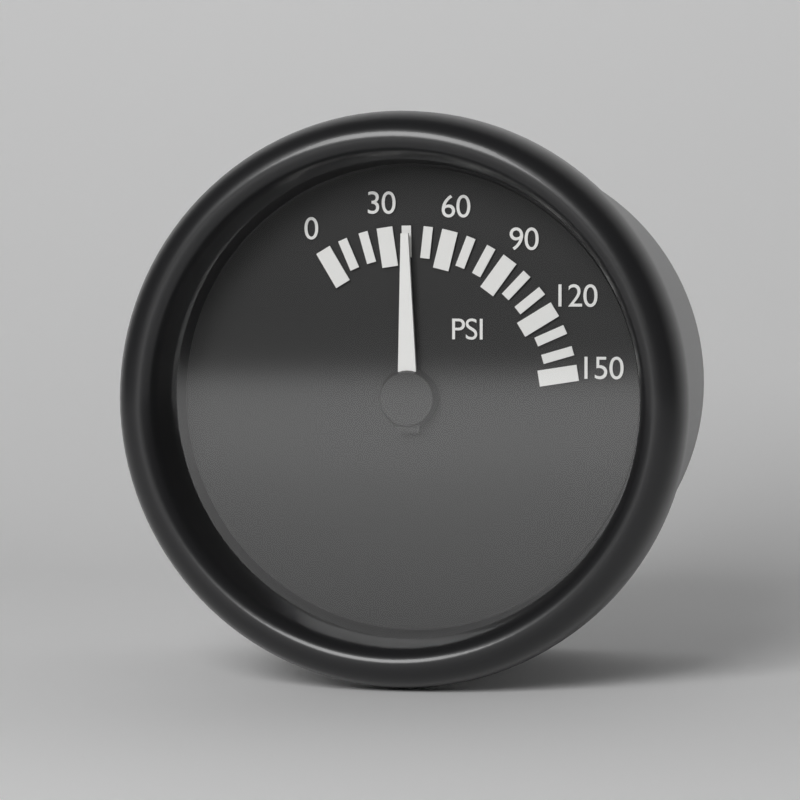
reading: 40 psi
